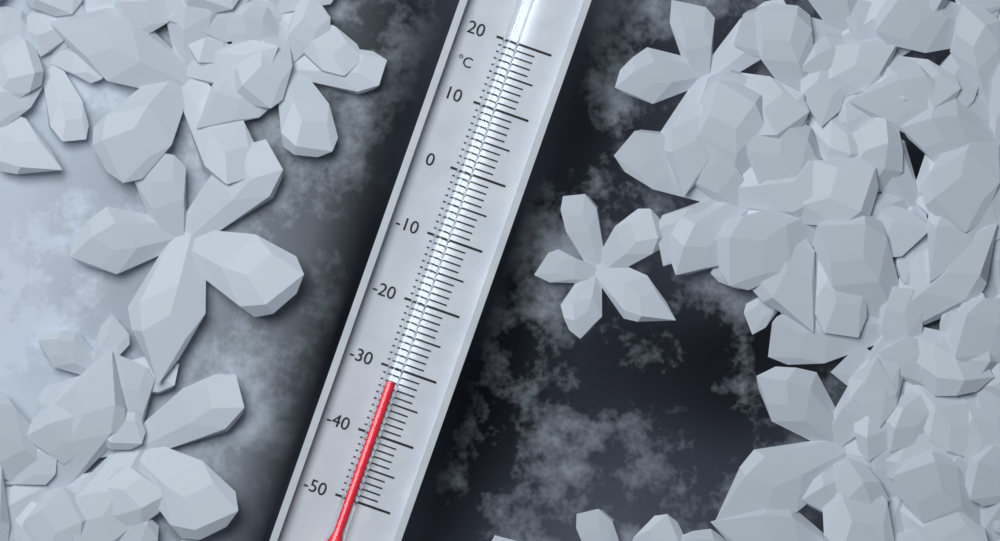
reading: -32 °C
